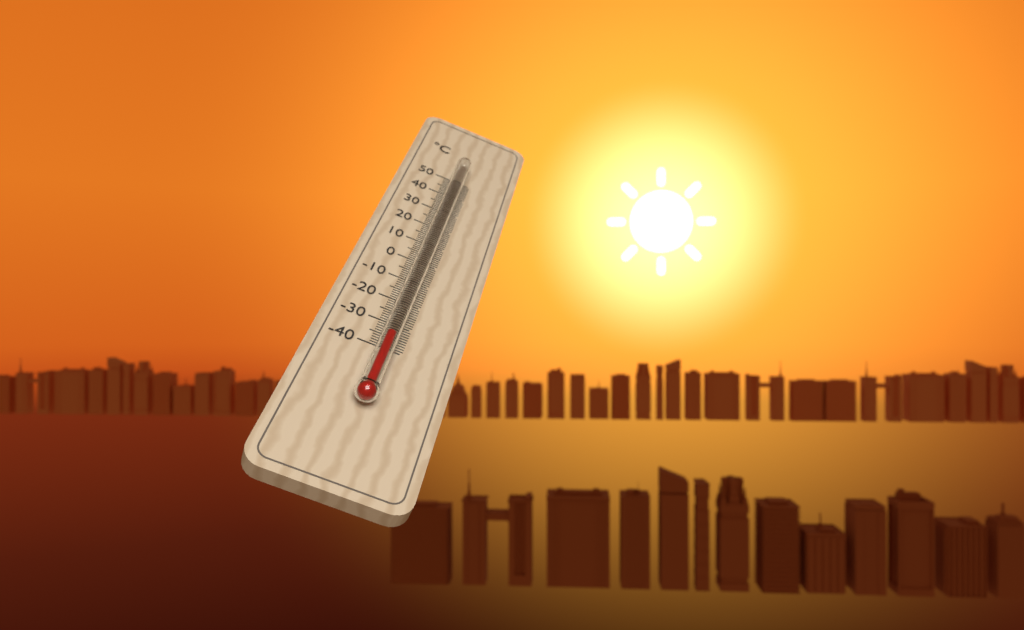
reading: -37 °C
